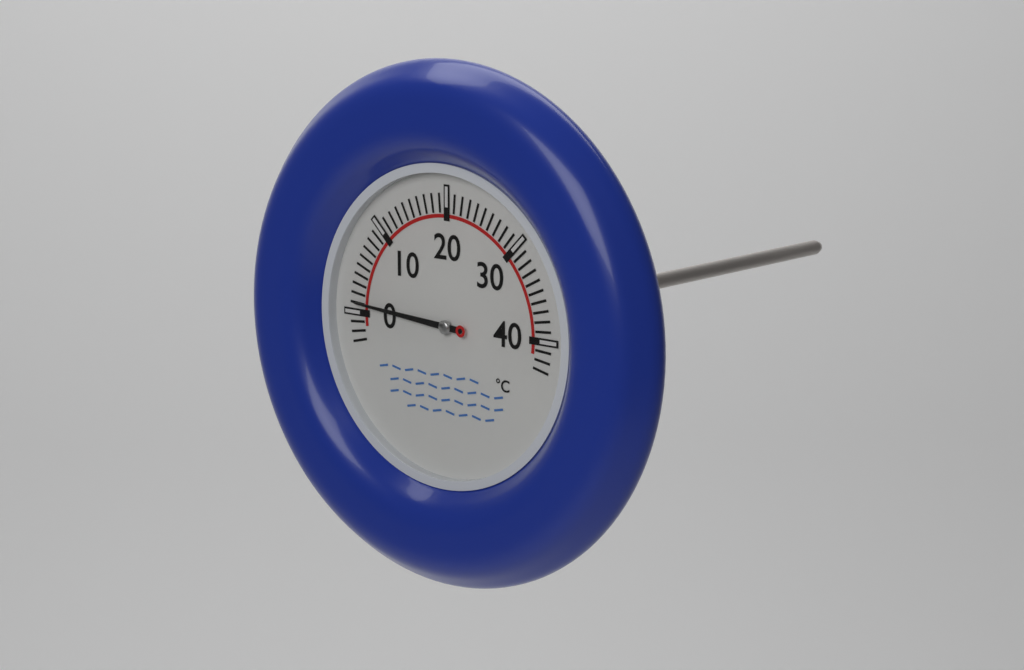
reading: 1 °C
